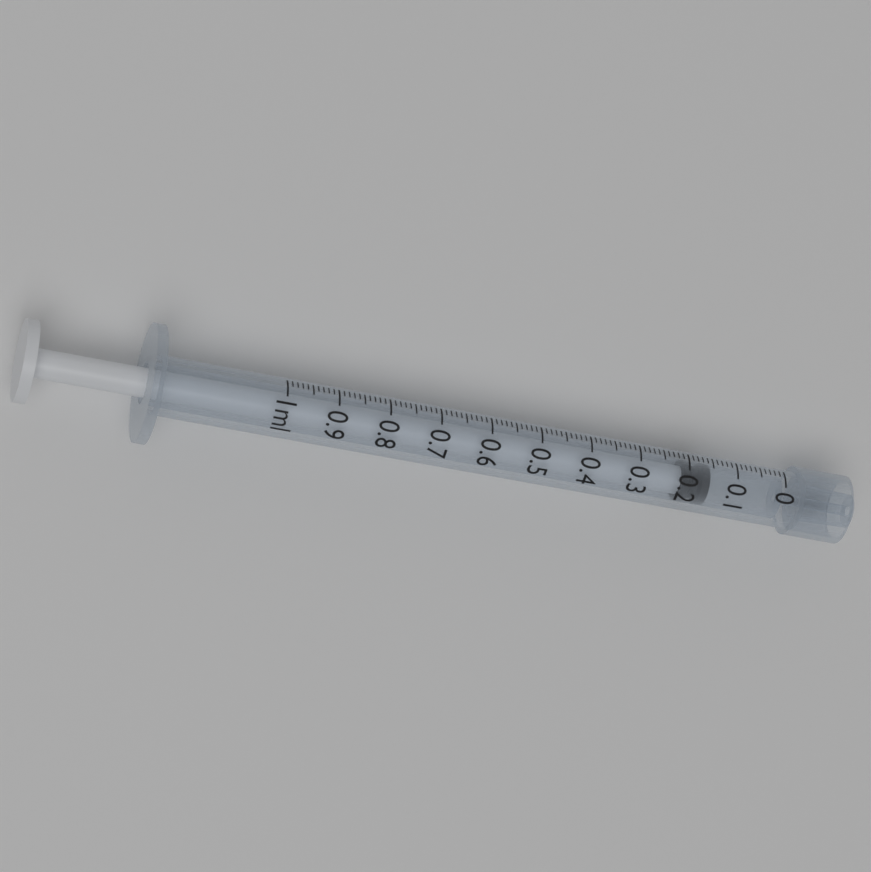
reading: 0.15 ml
